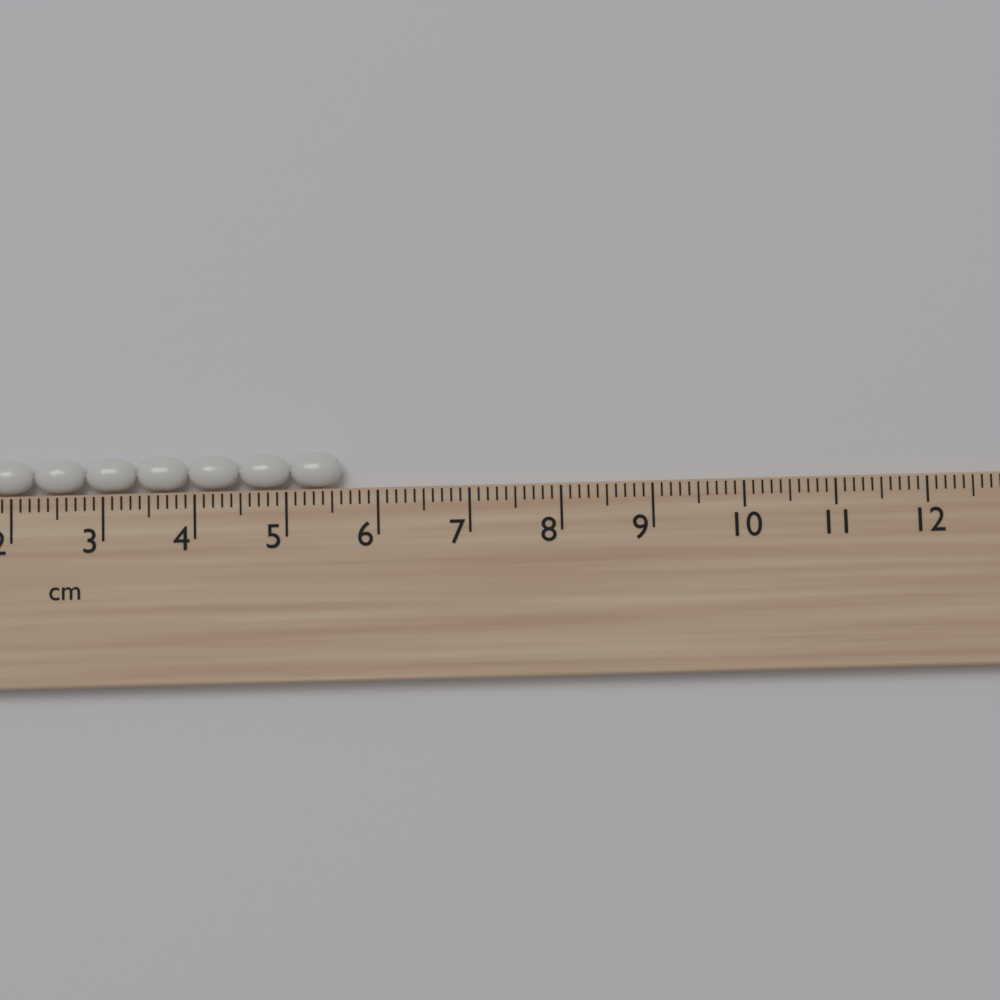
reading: 5.6 cm
